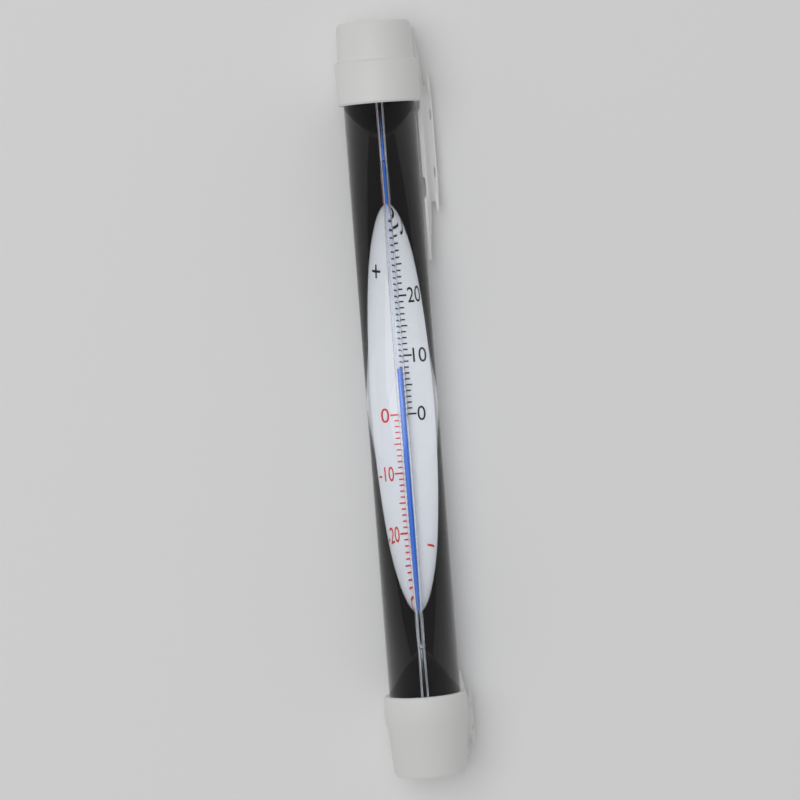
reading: 8 °C
